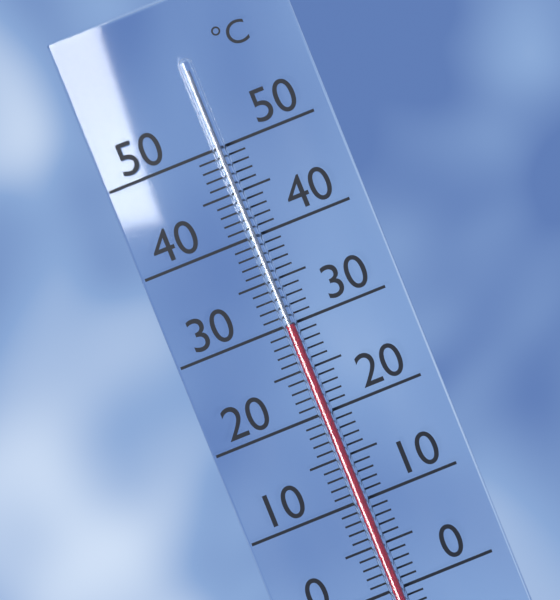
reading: 30 °C
